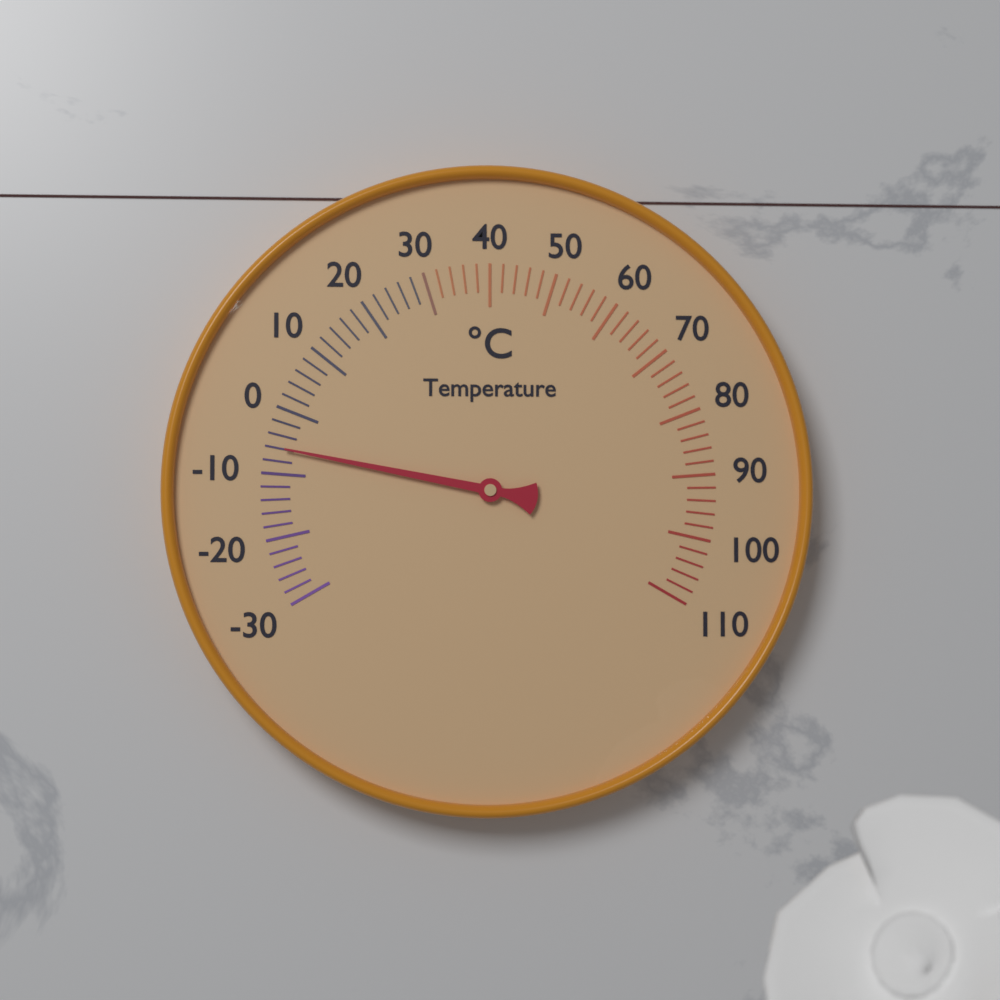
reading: -6 °C
